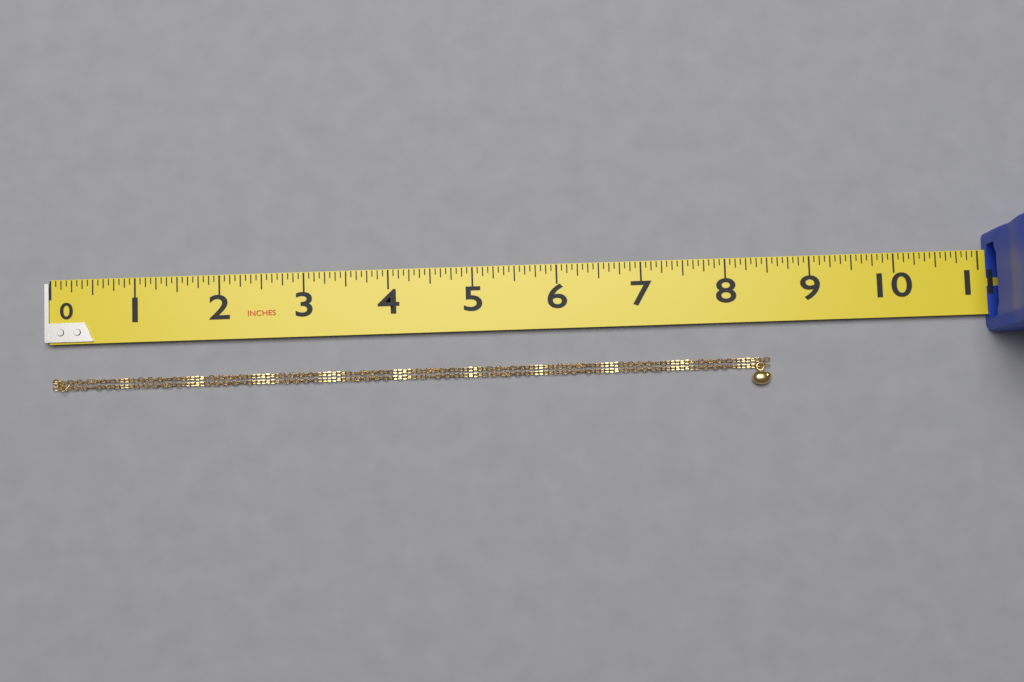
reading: 8.5000 in
